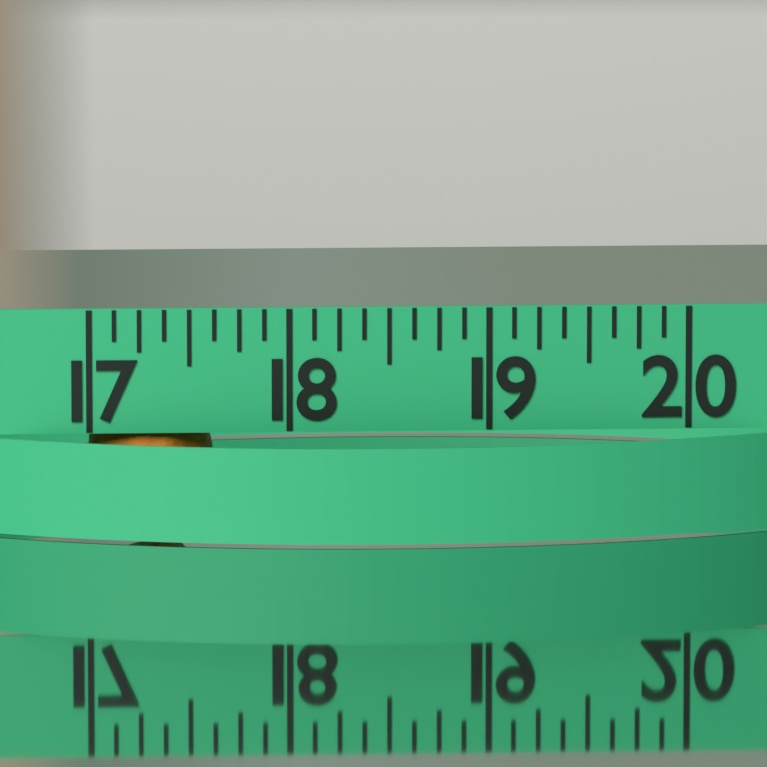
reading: 17.625 (no unit)
